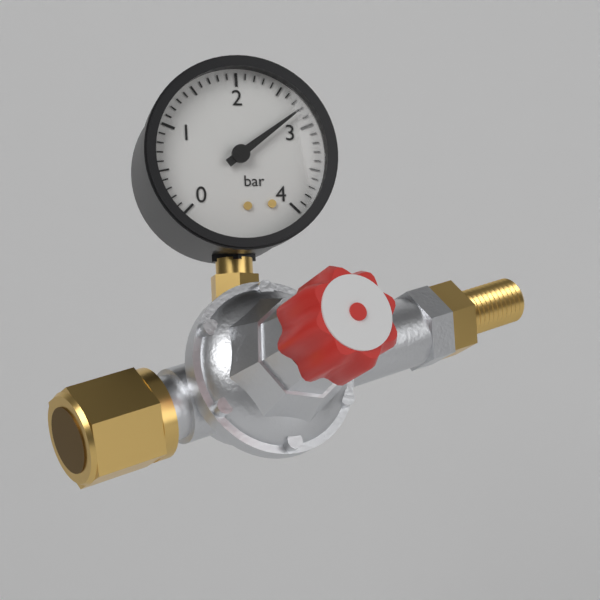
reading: 2.8 bar
